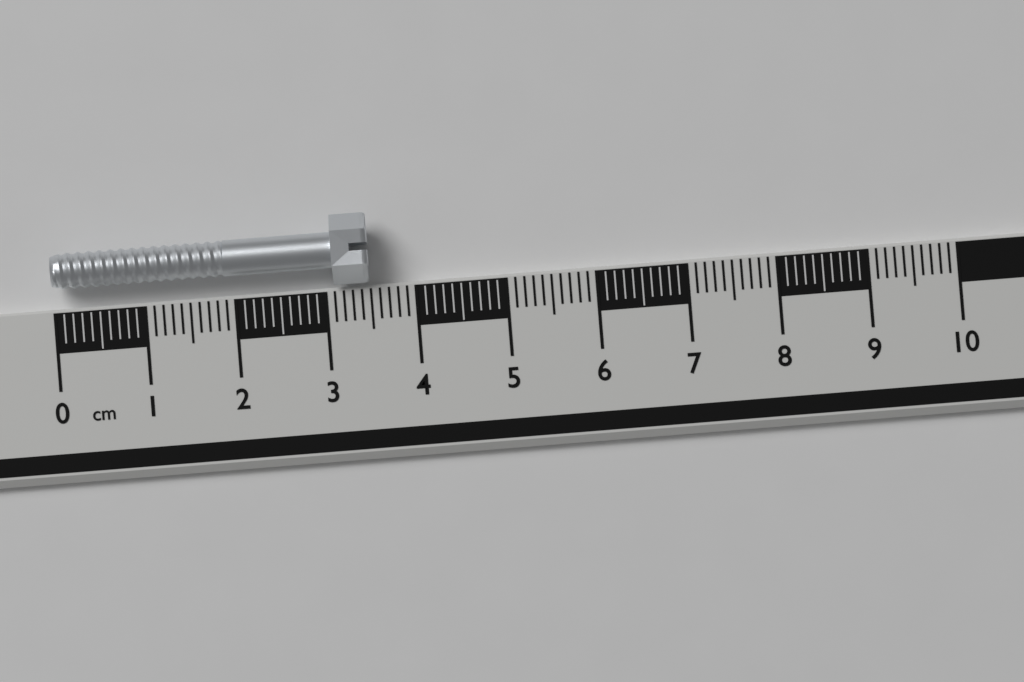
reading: 3.5 cm
